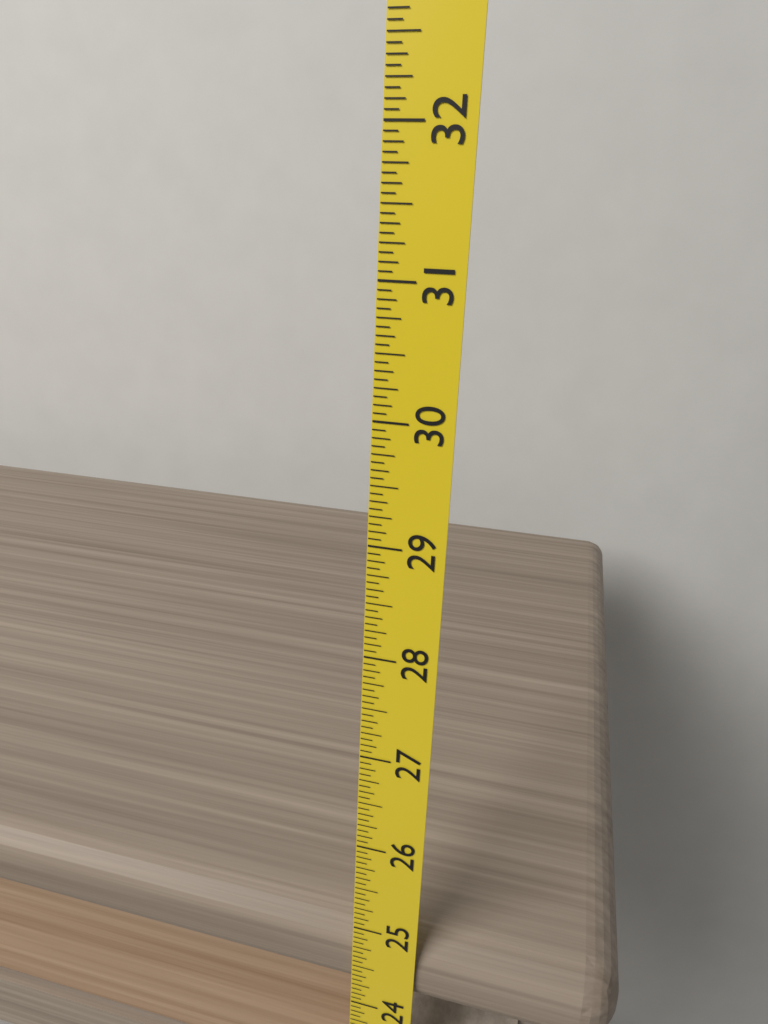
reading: 24.9375 (no unit)
